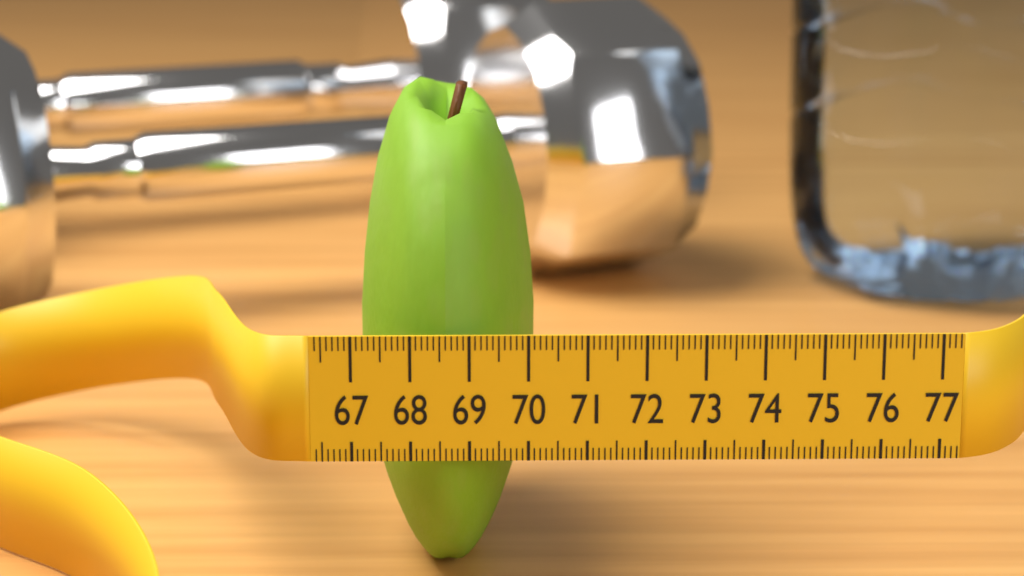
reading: 70.2 (no unit)
